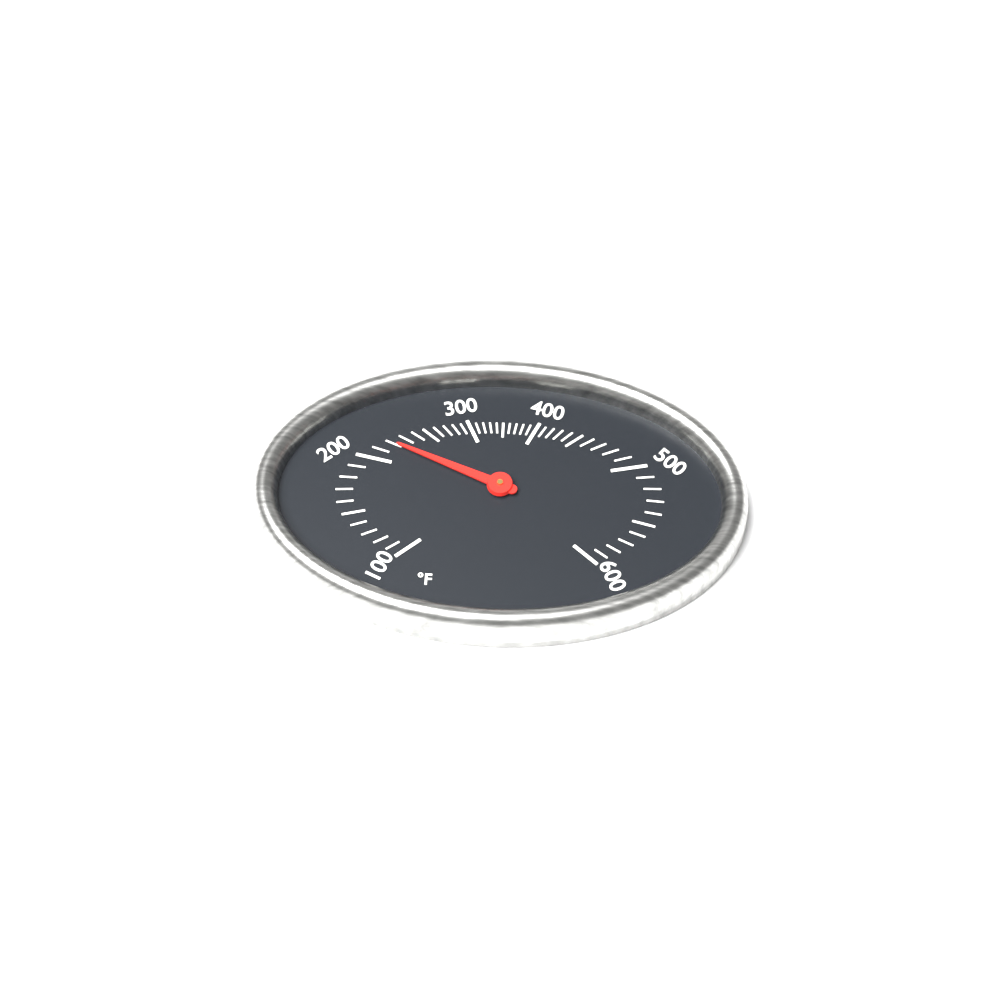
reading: 220 °F
